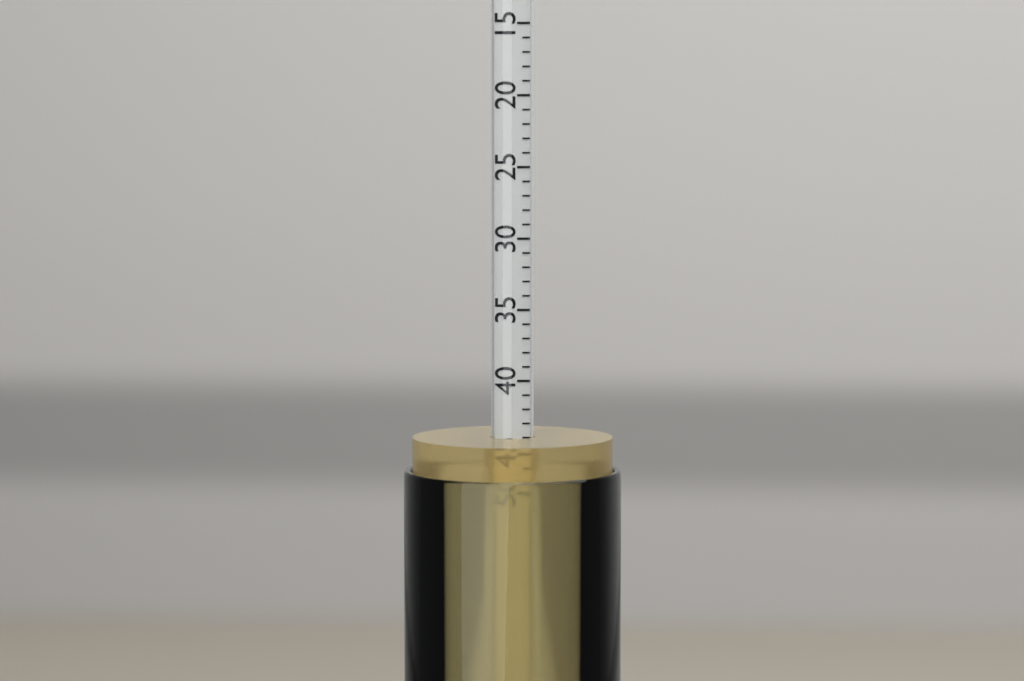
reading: 44 (no unit)
